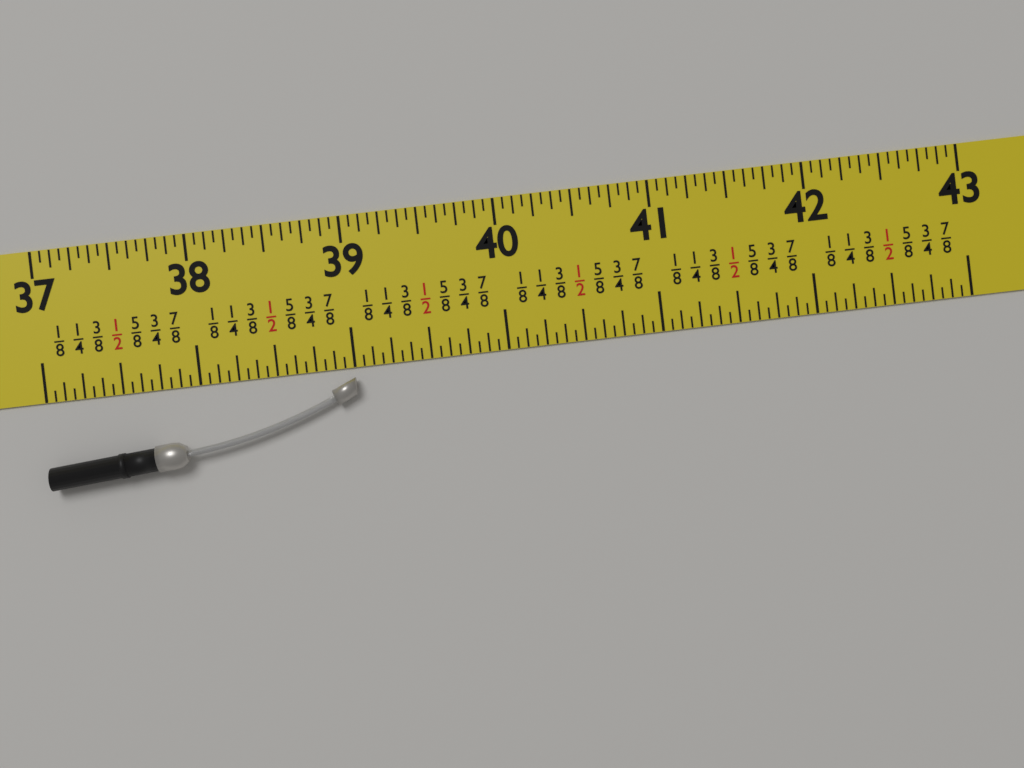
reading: 39.0000 in
